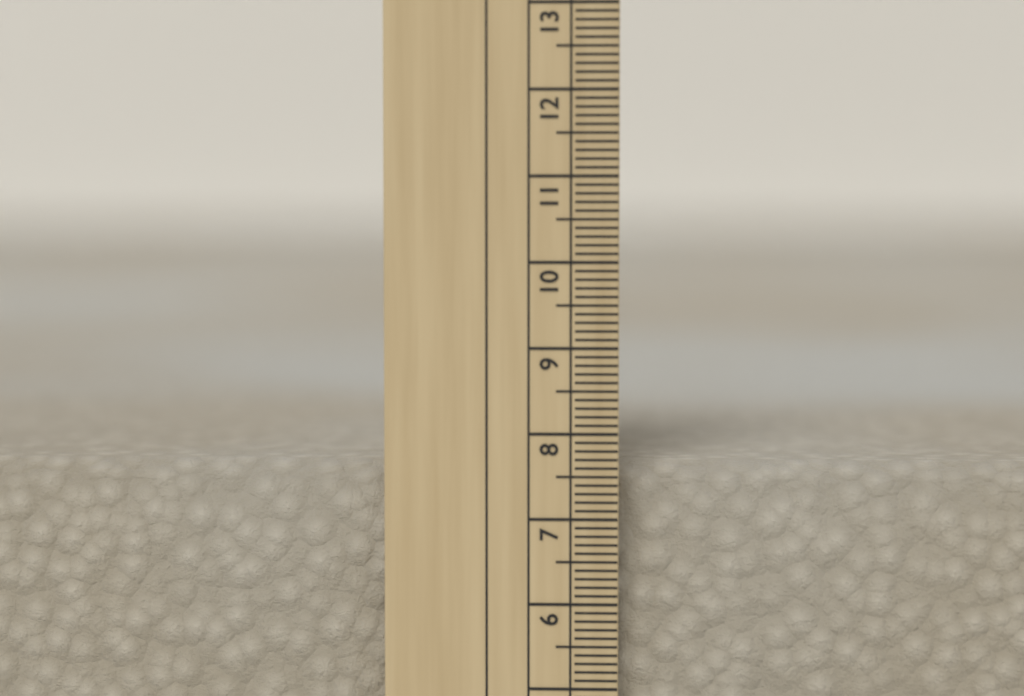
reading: 7.6 cm
